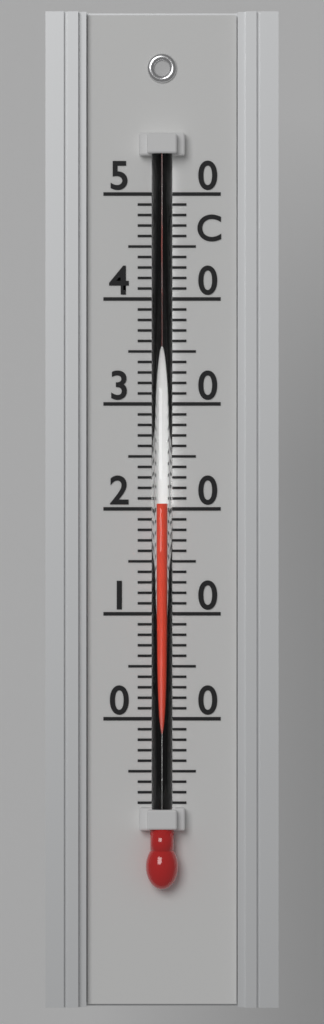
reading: 20.5 °C
